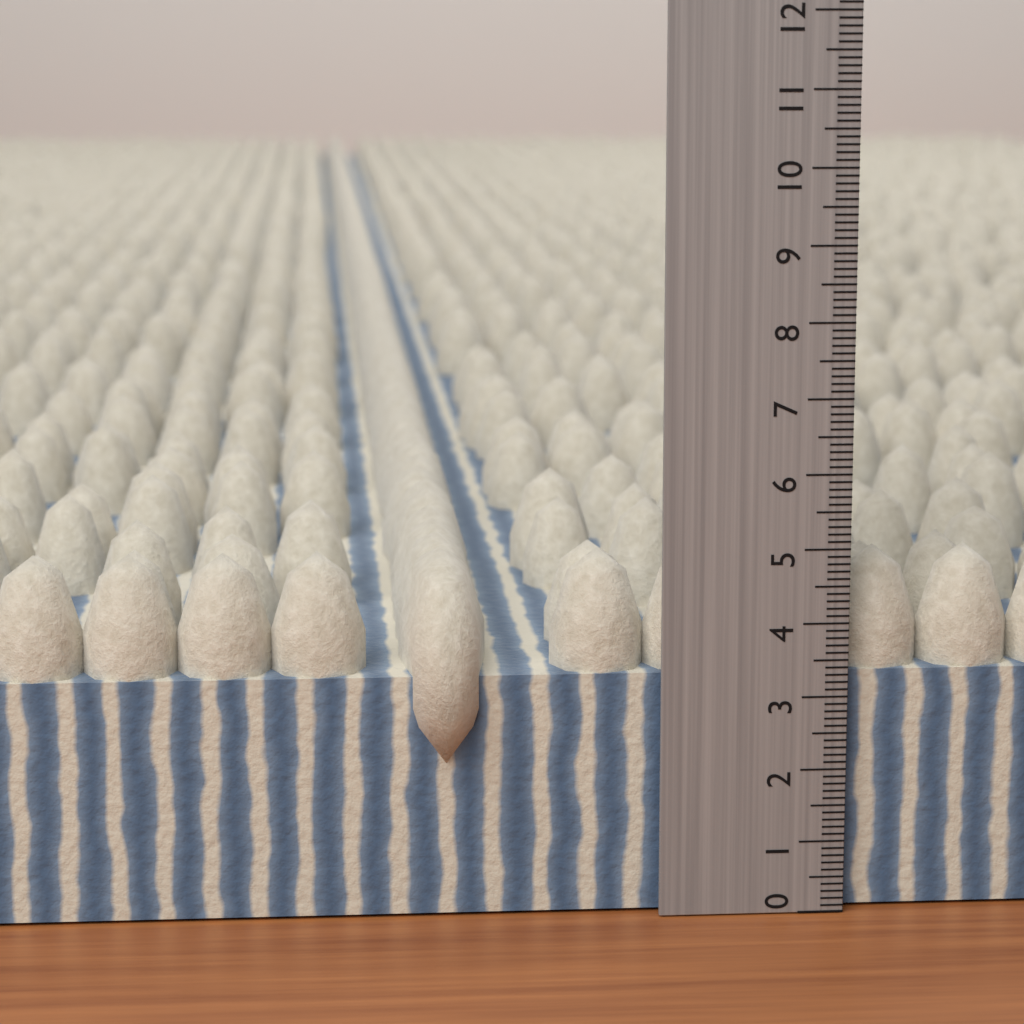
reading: 4.9 (no unit)
